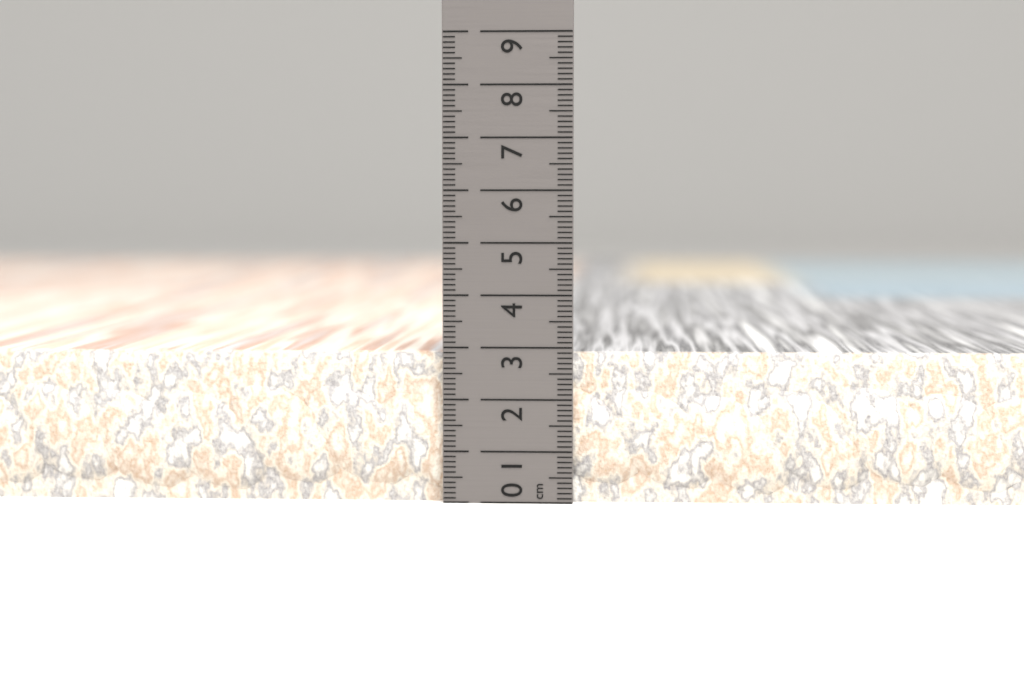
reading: 2.9 cm
